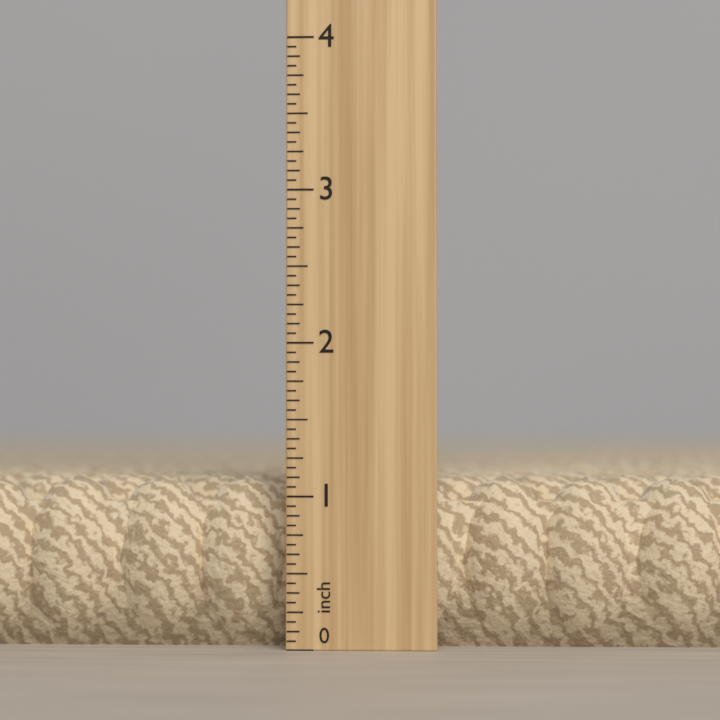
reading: 1.1250 in
